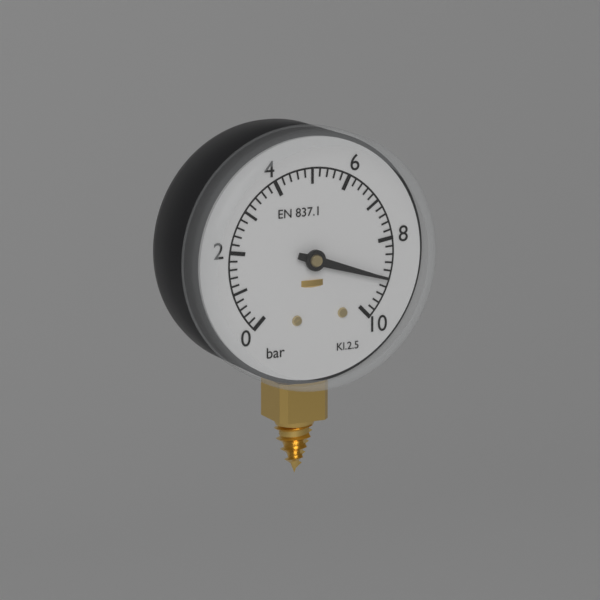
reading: 9.0 bar
